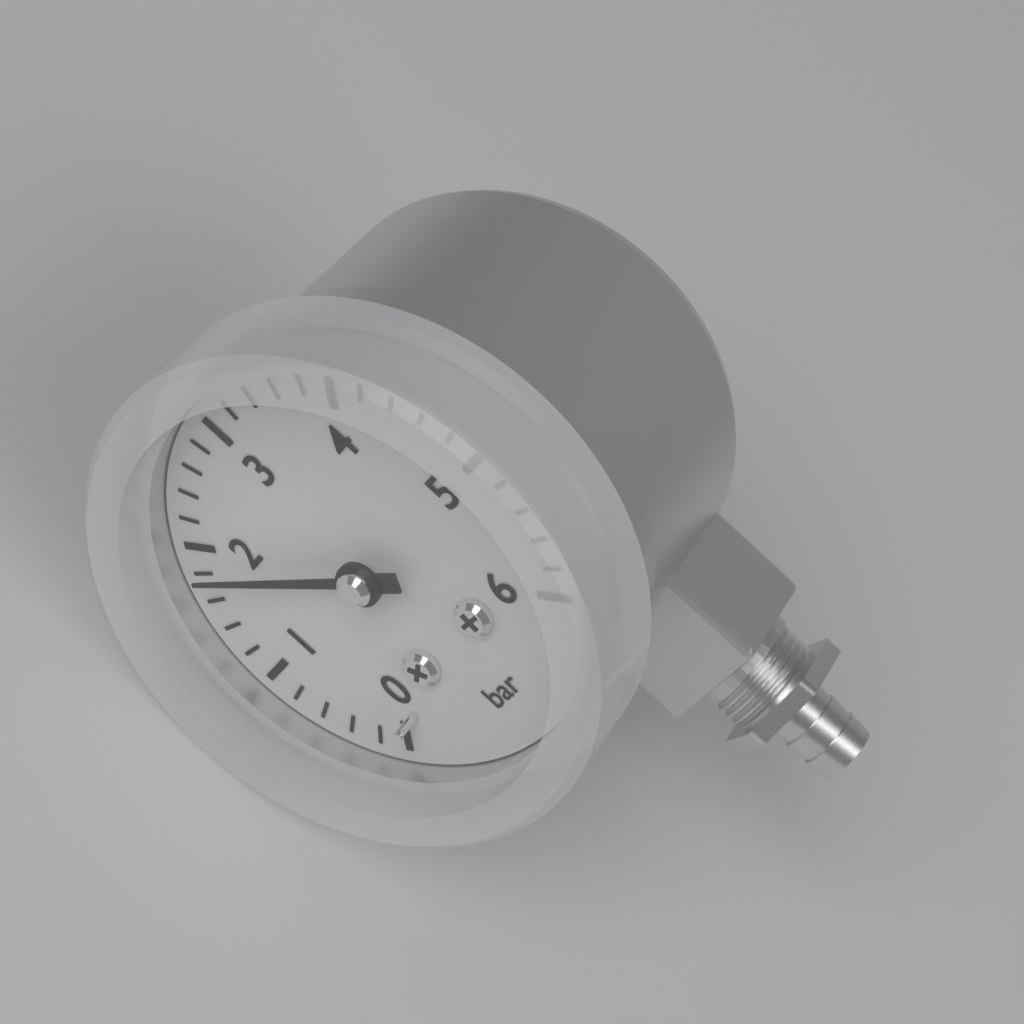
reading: 1.8 bar
